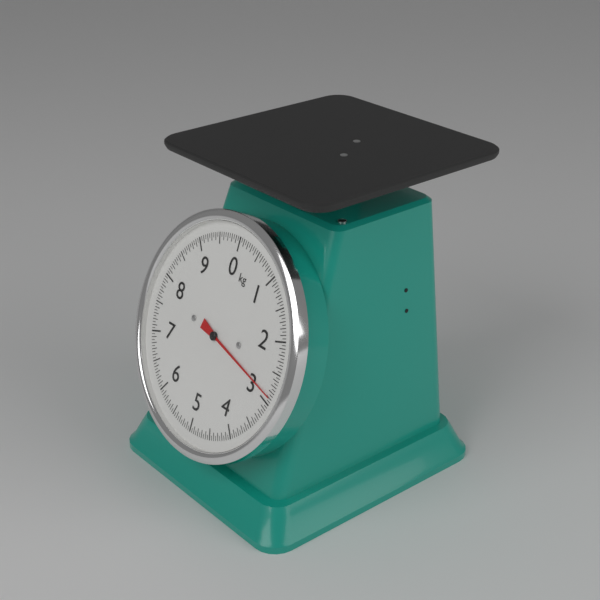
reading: 2.90 kg
